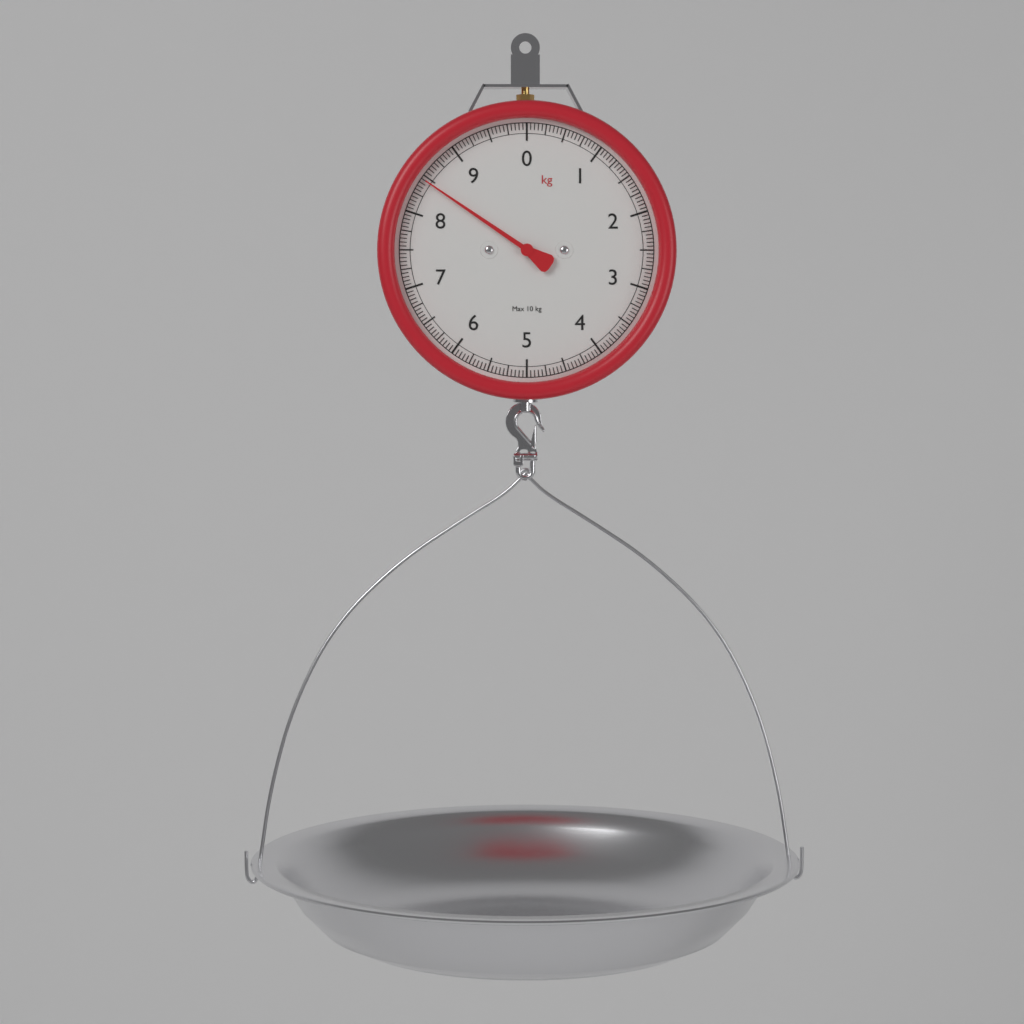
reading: 8.45 kg
